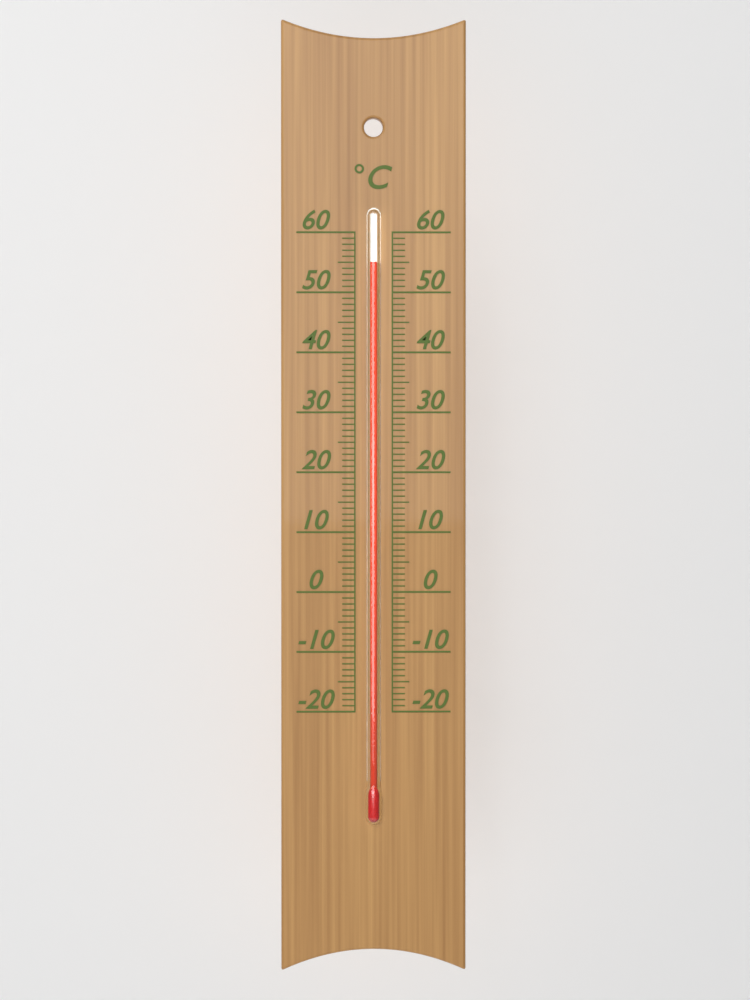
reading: 55 °C
